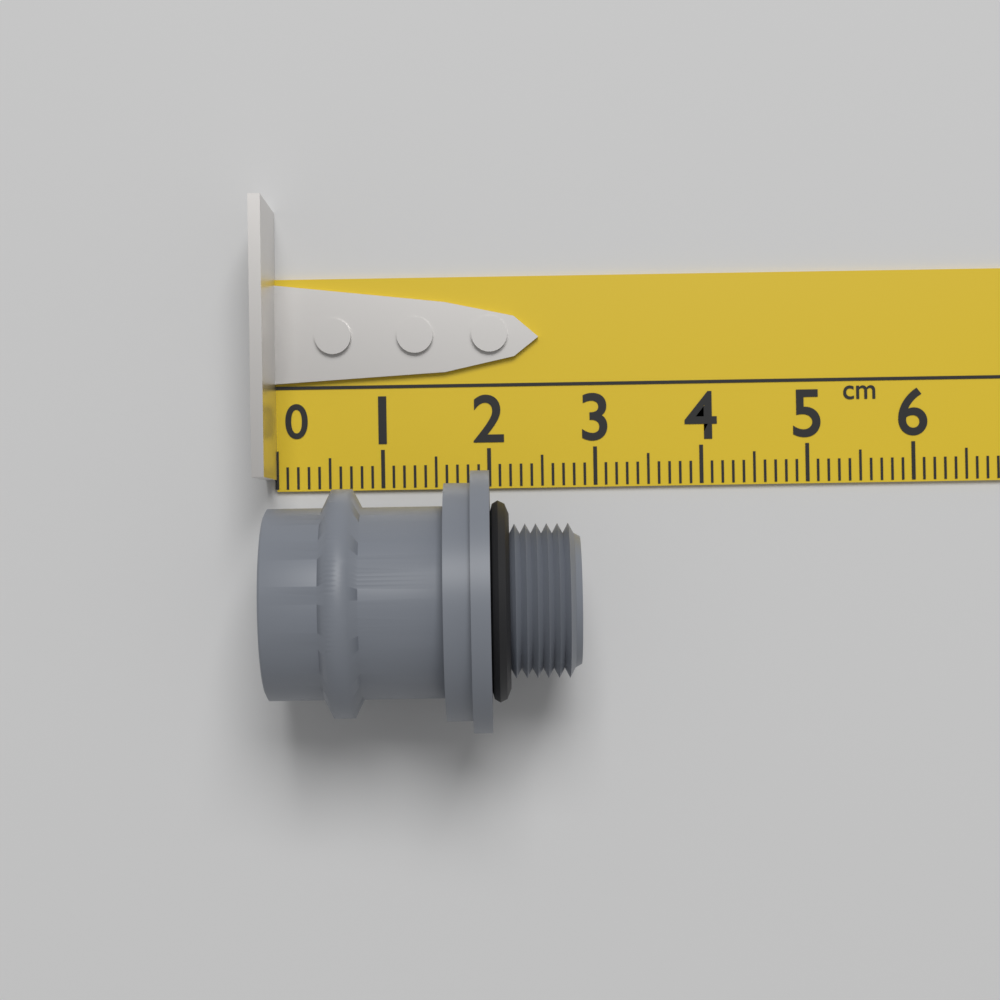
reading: 2.8 cm
